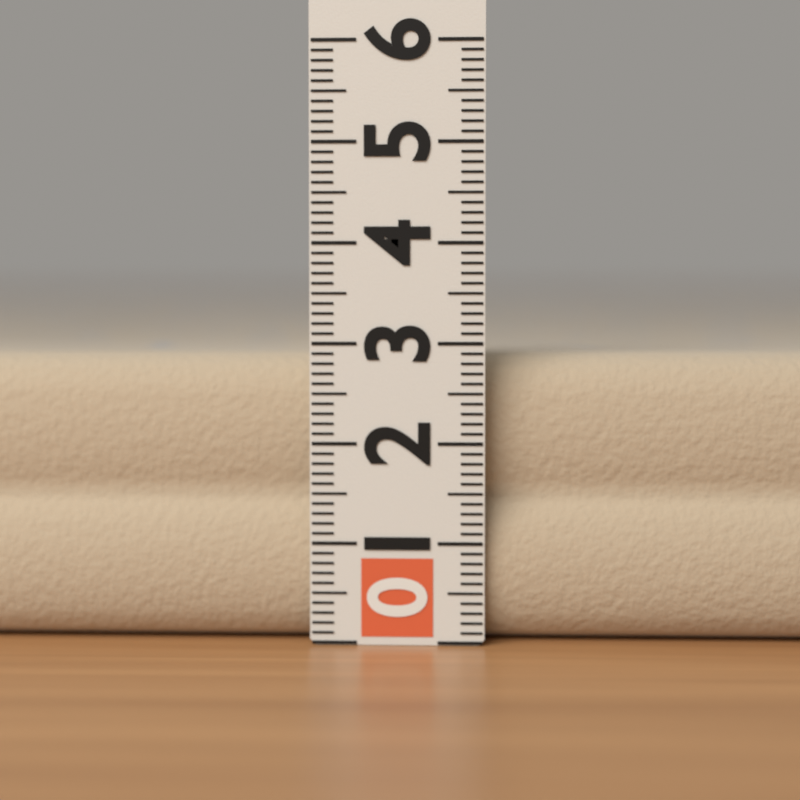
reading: 2.9 (no unit)
